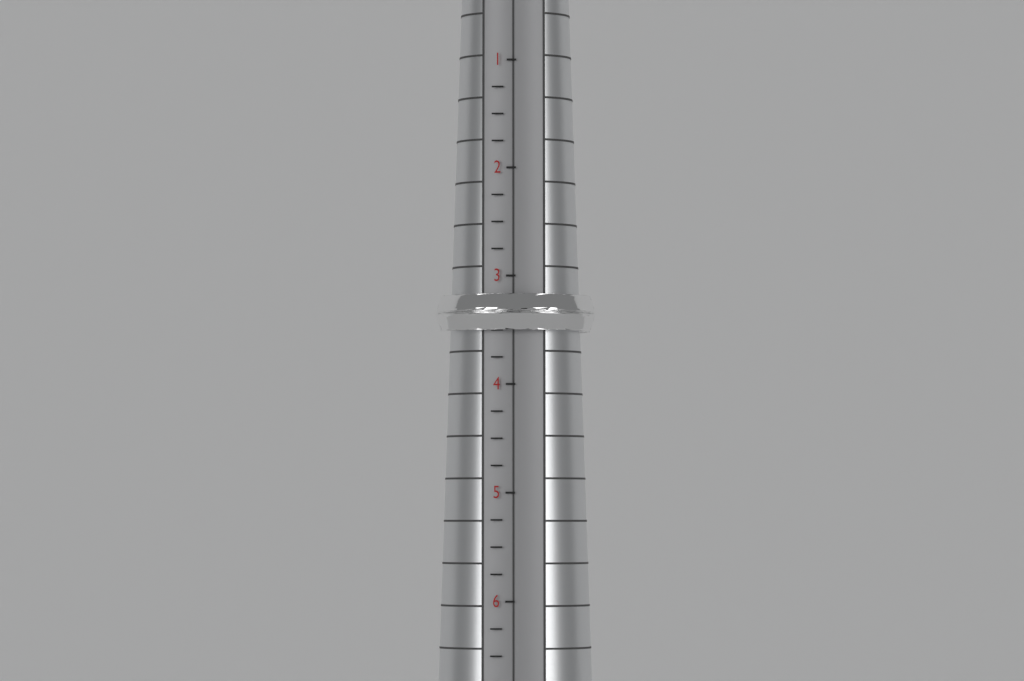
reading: 3.50 (no unit)
